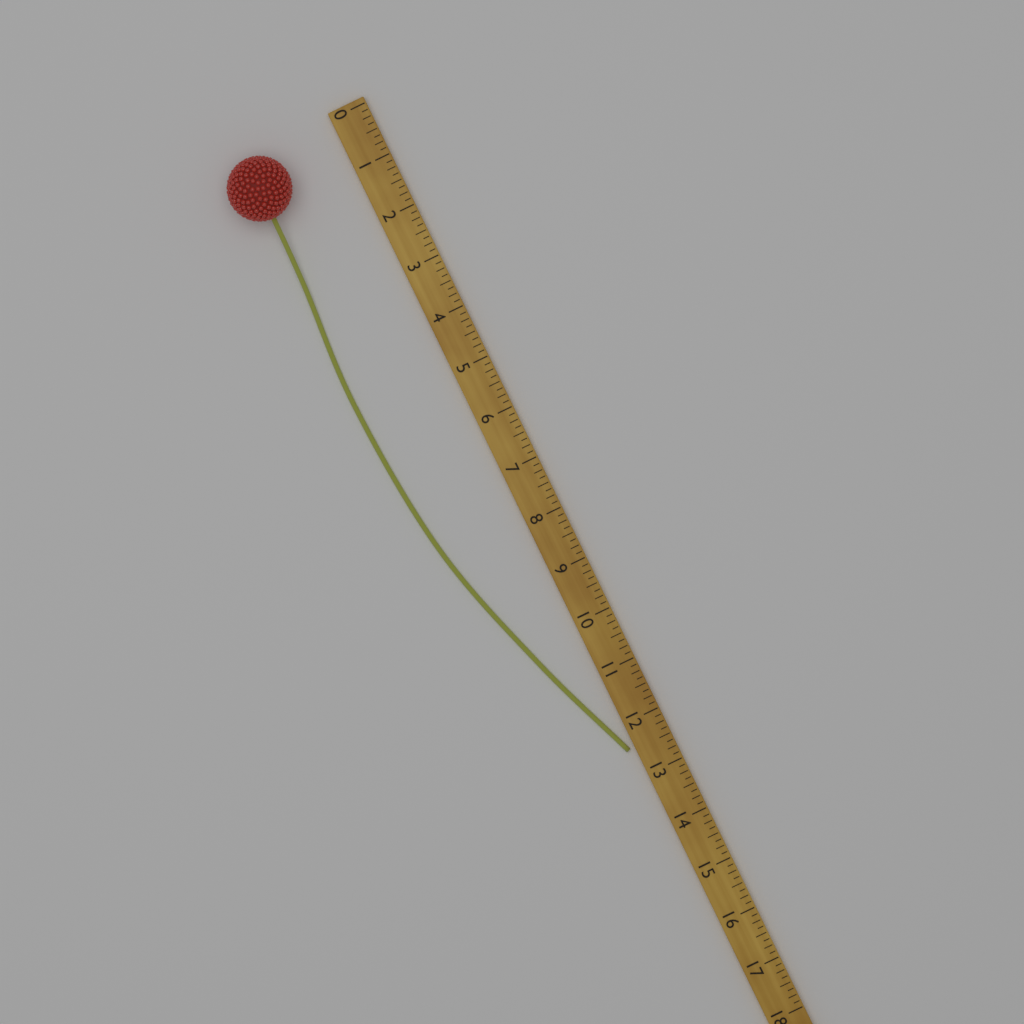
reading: 12.500 (no unit)
